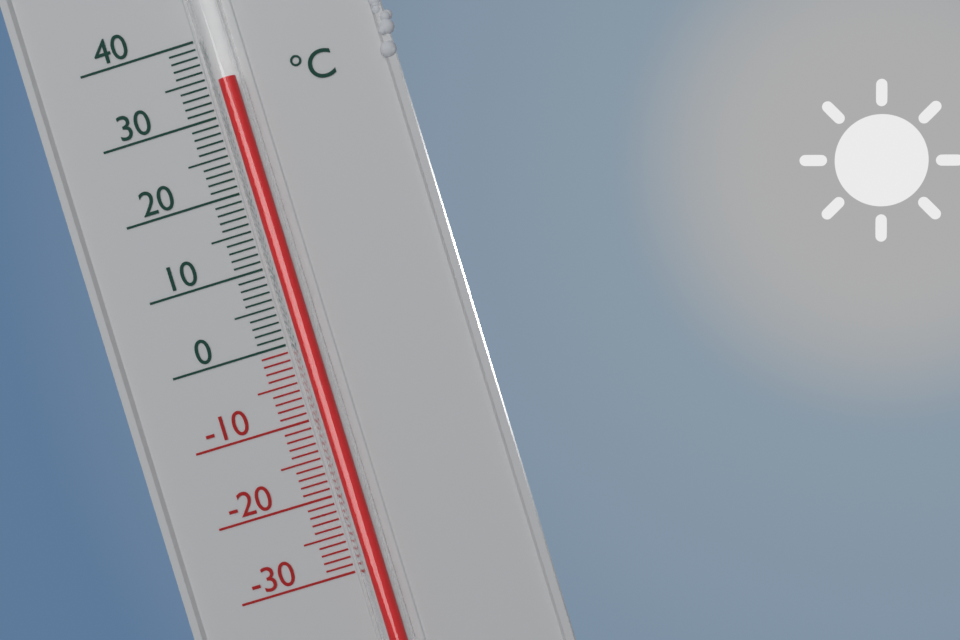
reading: 34 °C
